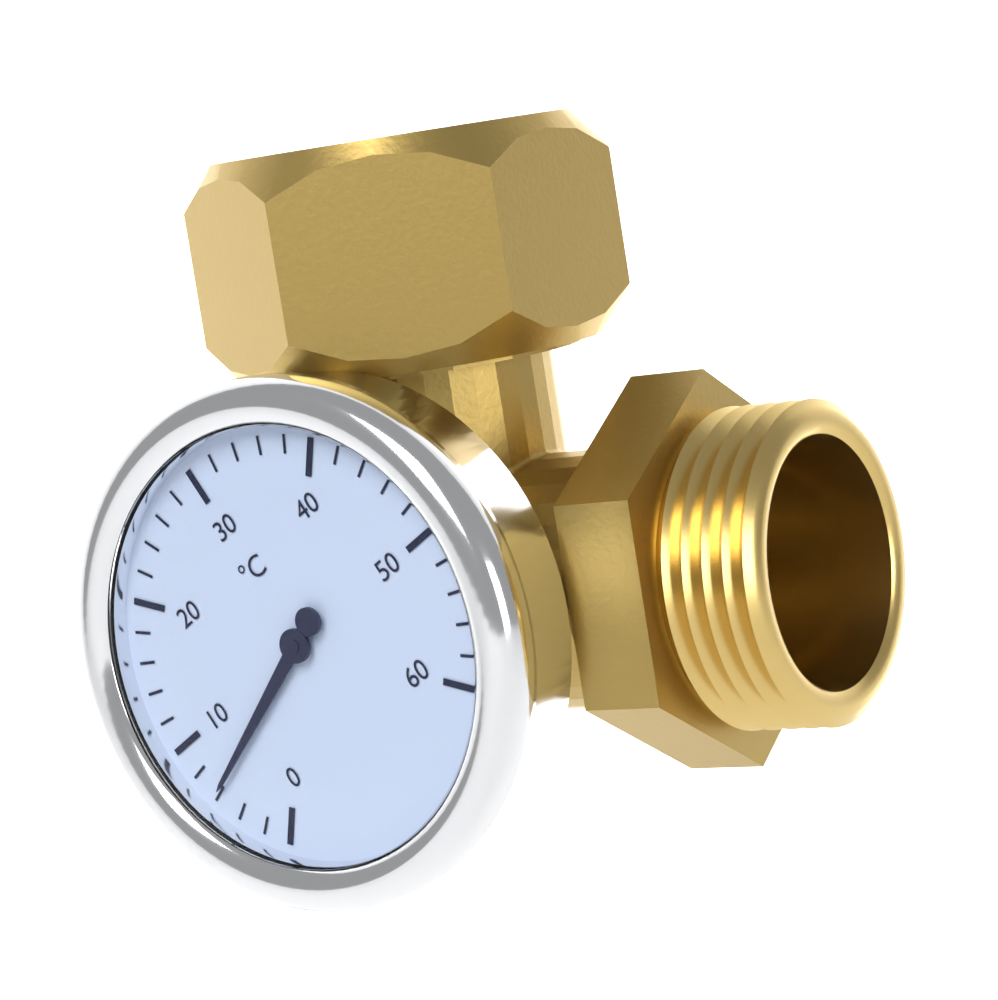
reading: 6 °C
